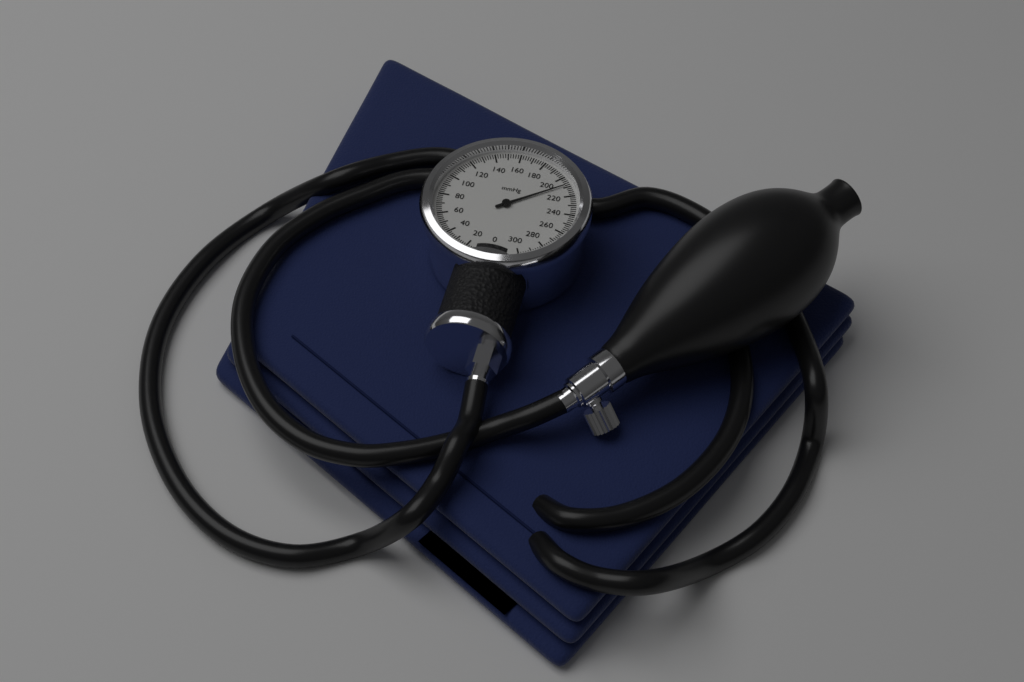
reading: 208 mmHg
